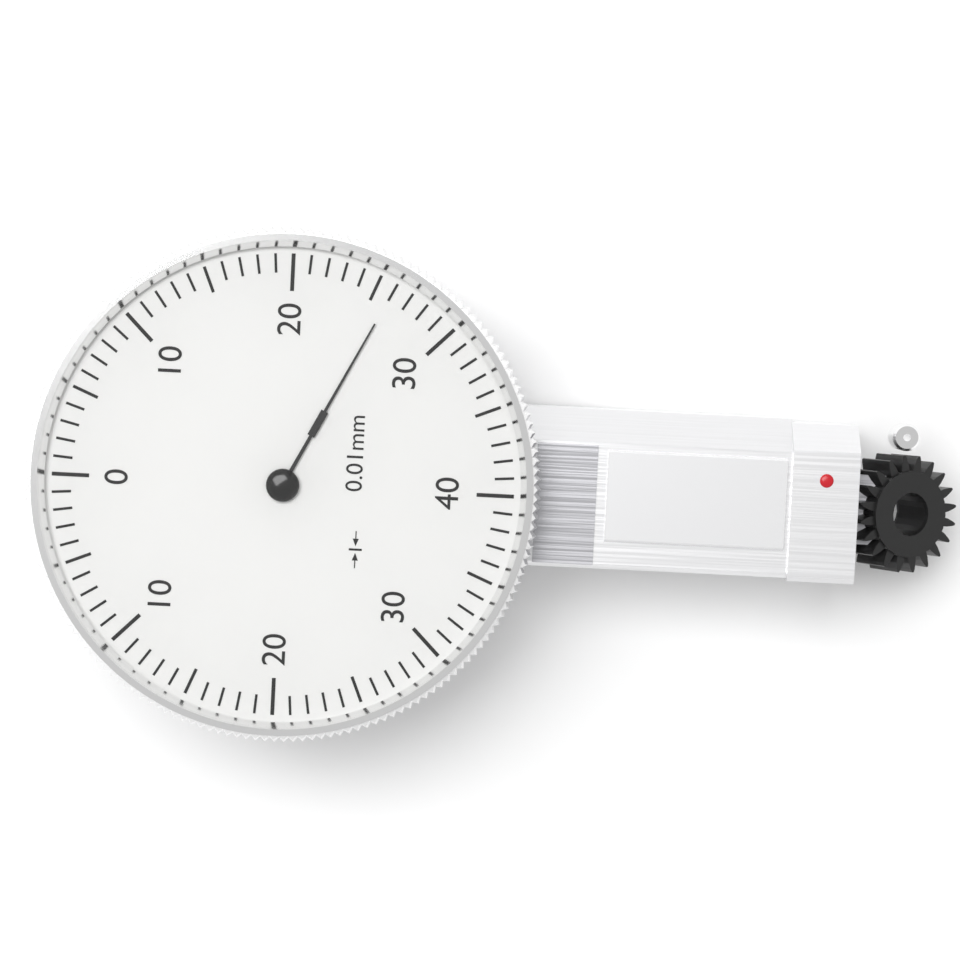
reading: 26 0.01mm
